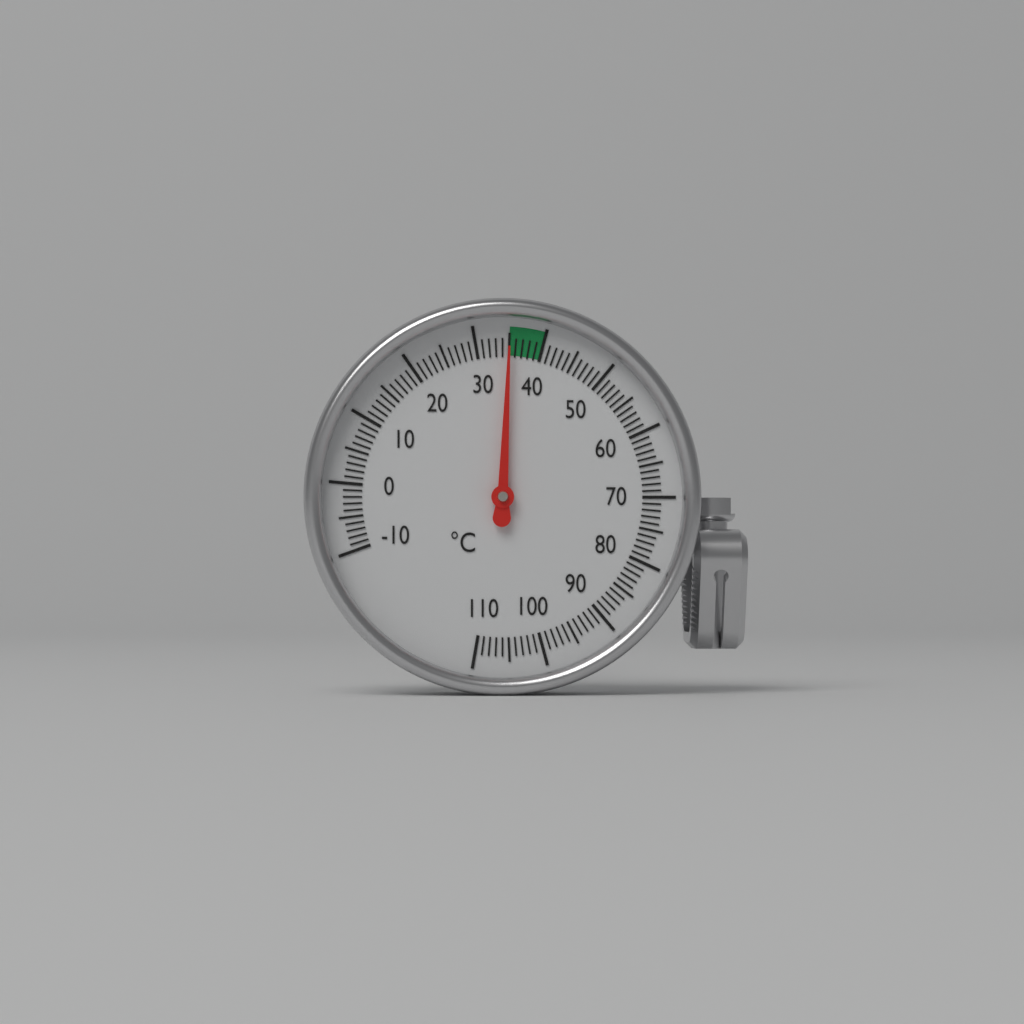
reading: 35 °C
